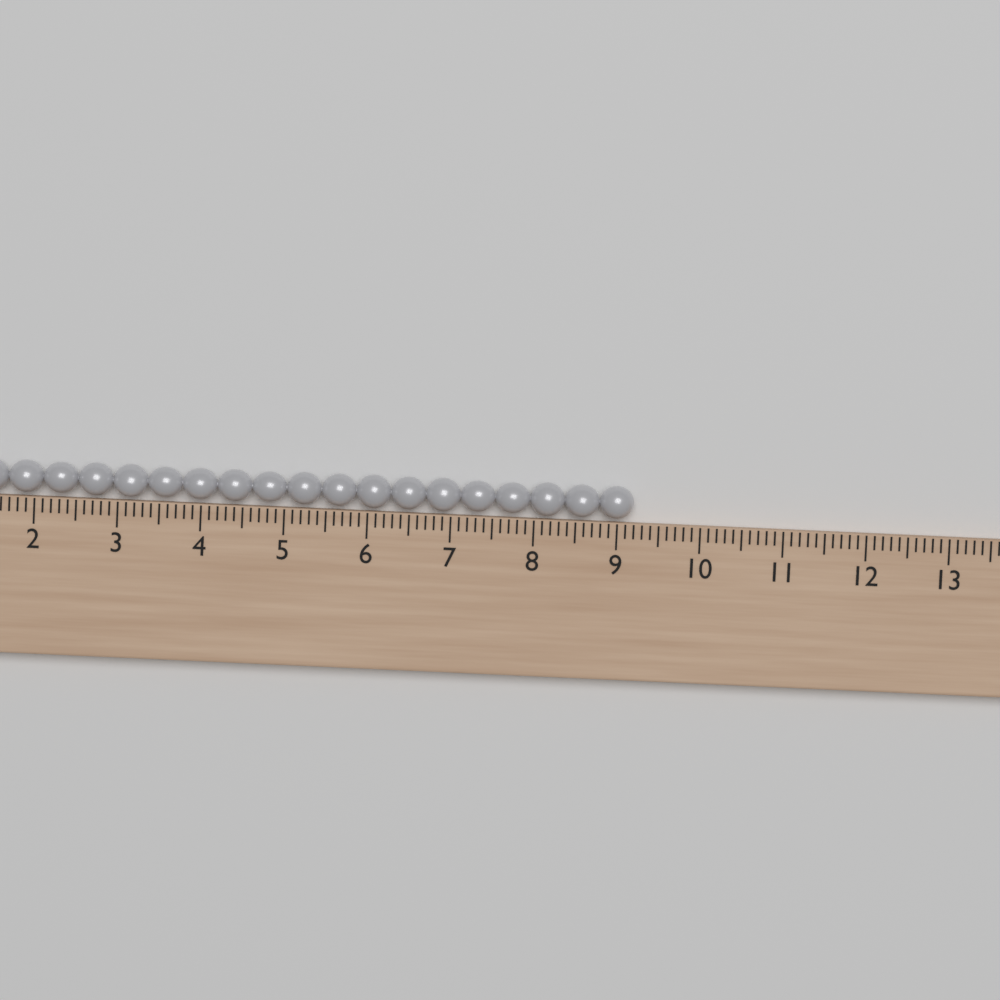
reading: 9.2 (no unit)
